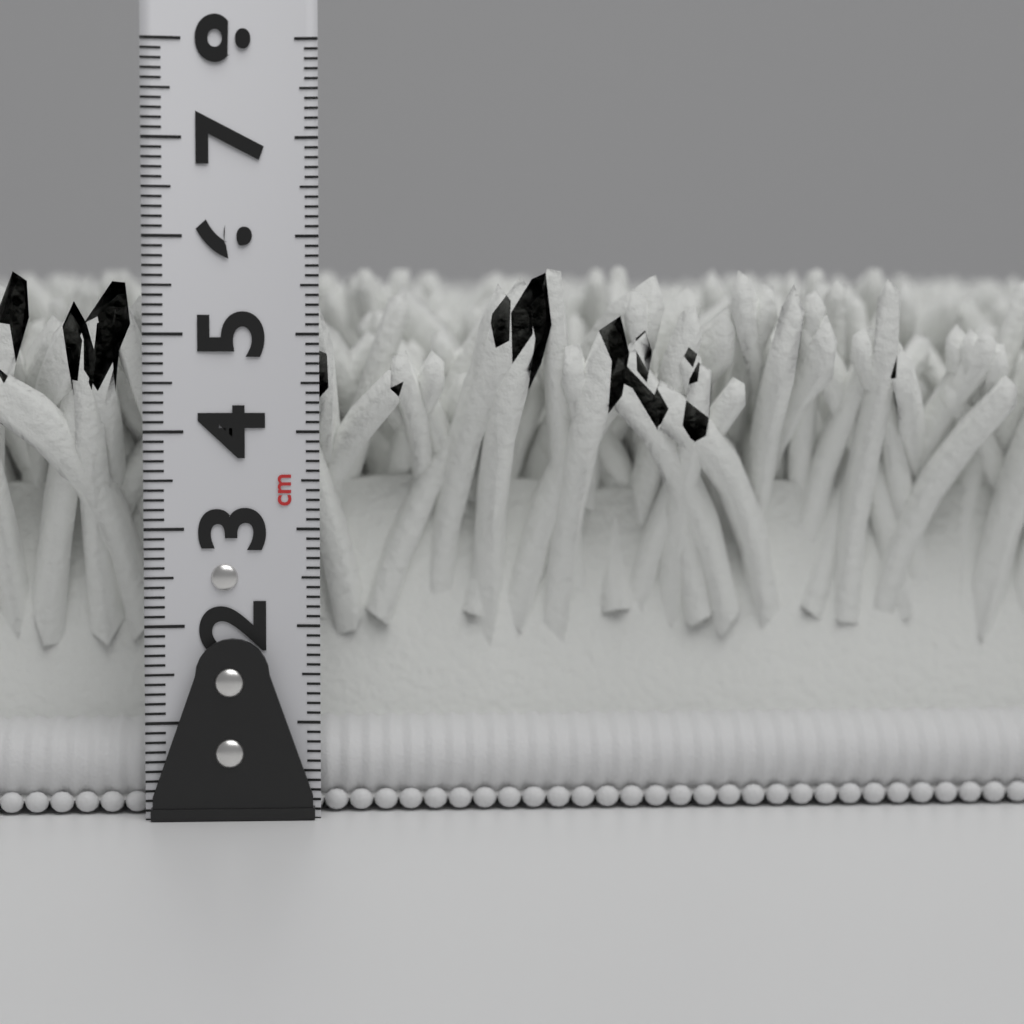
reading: 5.8 cm
